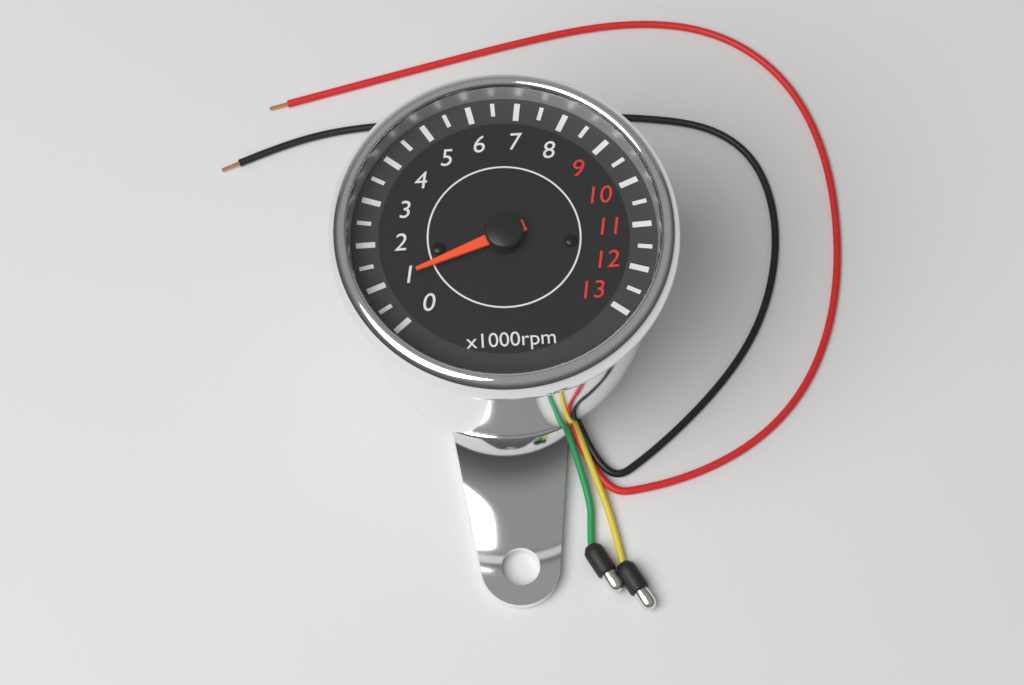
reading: 1000 rpm
